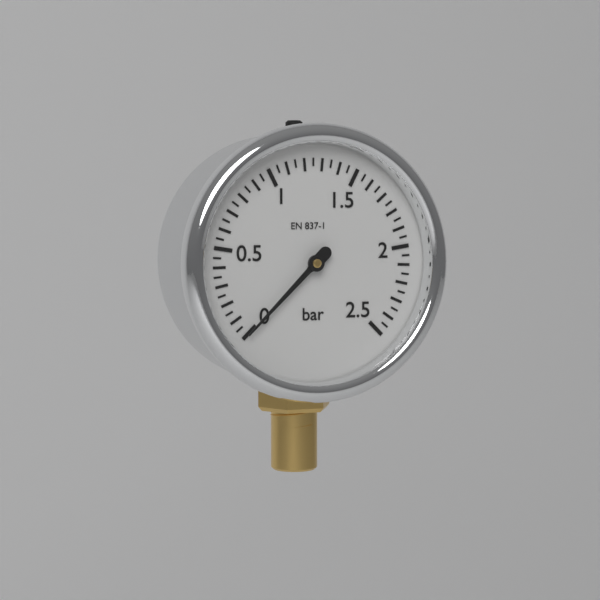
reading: 0.00 bar
